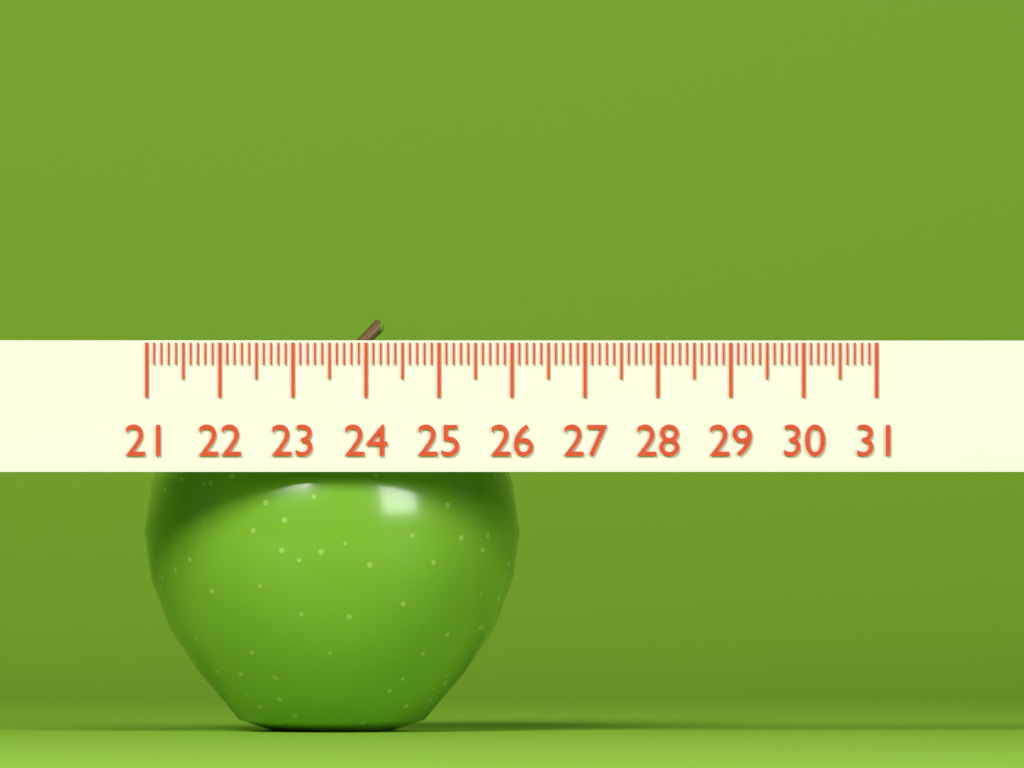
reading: 26.2 (no unit)
